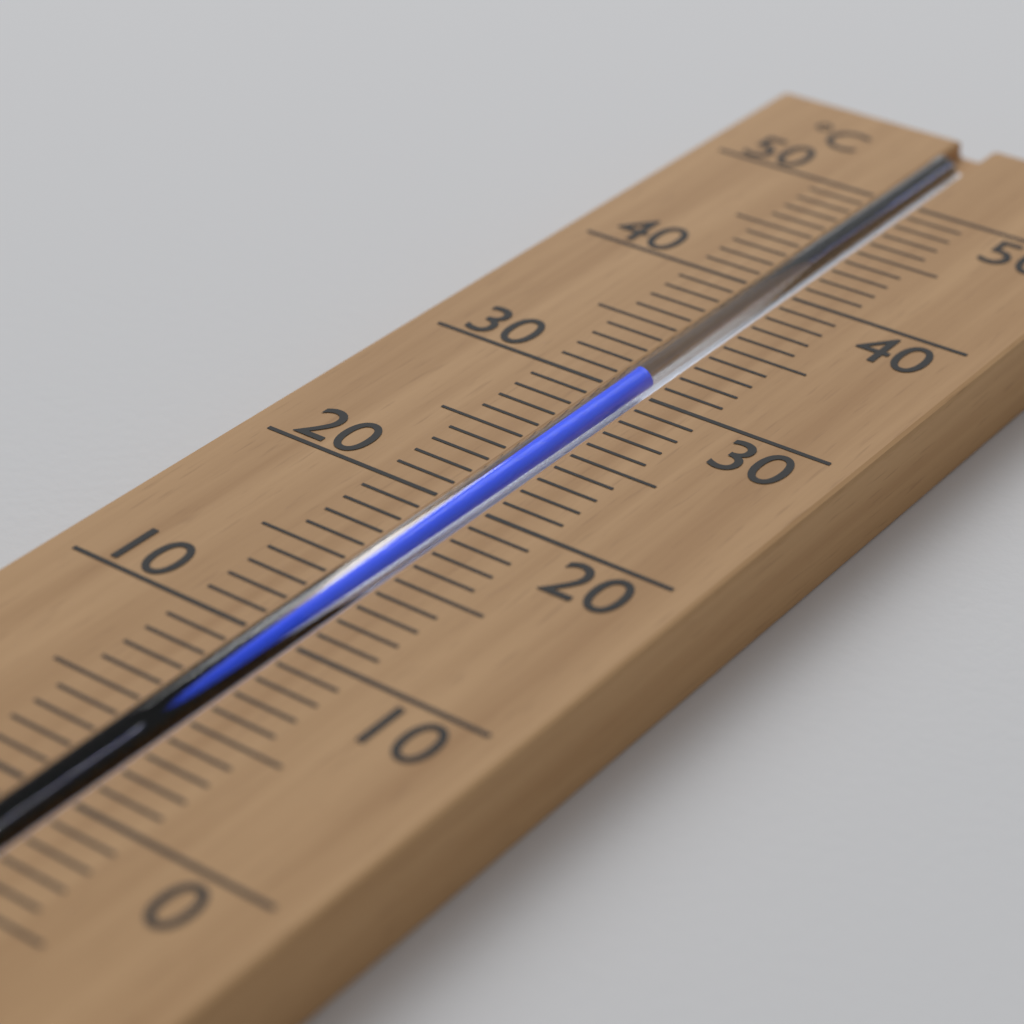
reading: 31 °C
